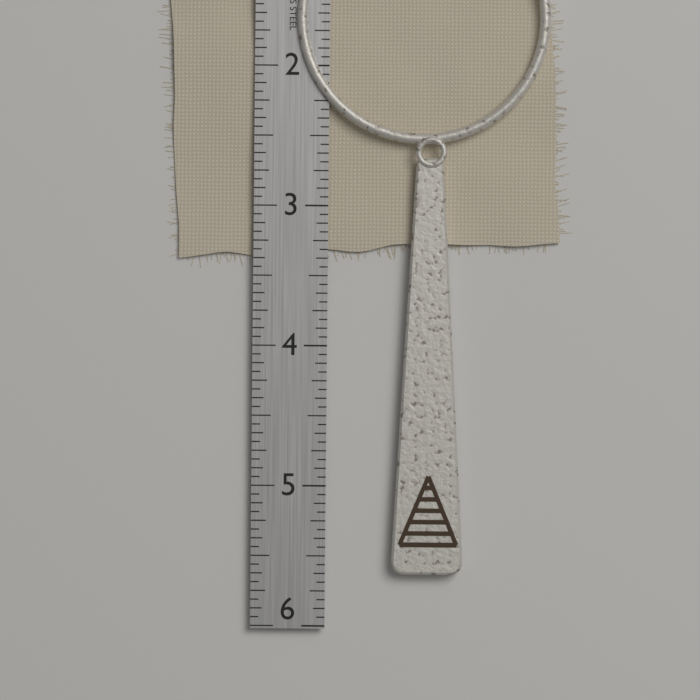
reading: 5.6250 in
